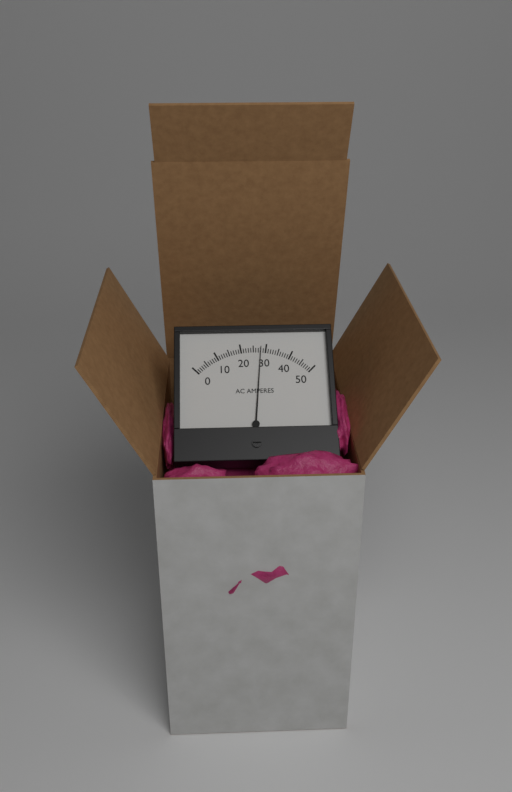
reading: 28 A
